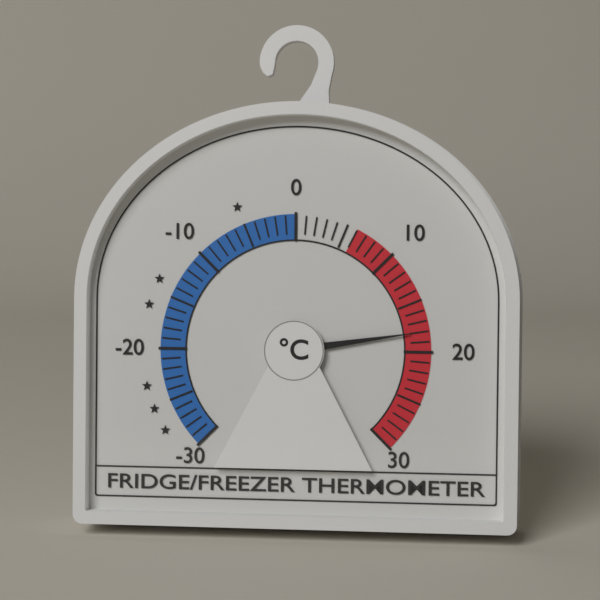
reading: 18 °C
